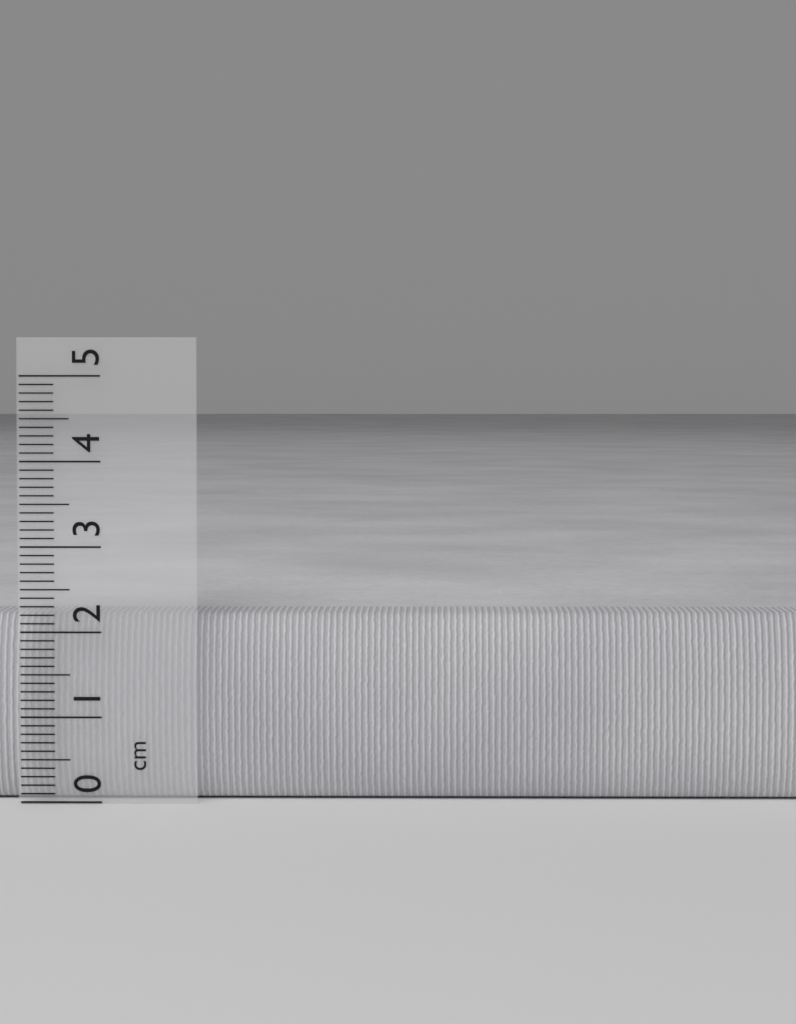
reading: 2.2 cm
